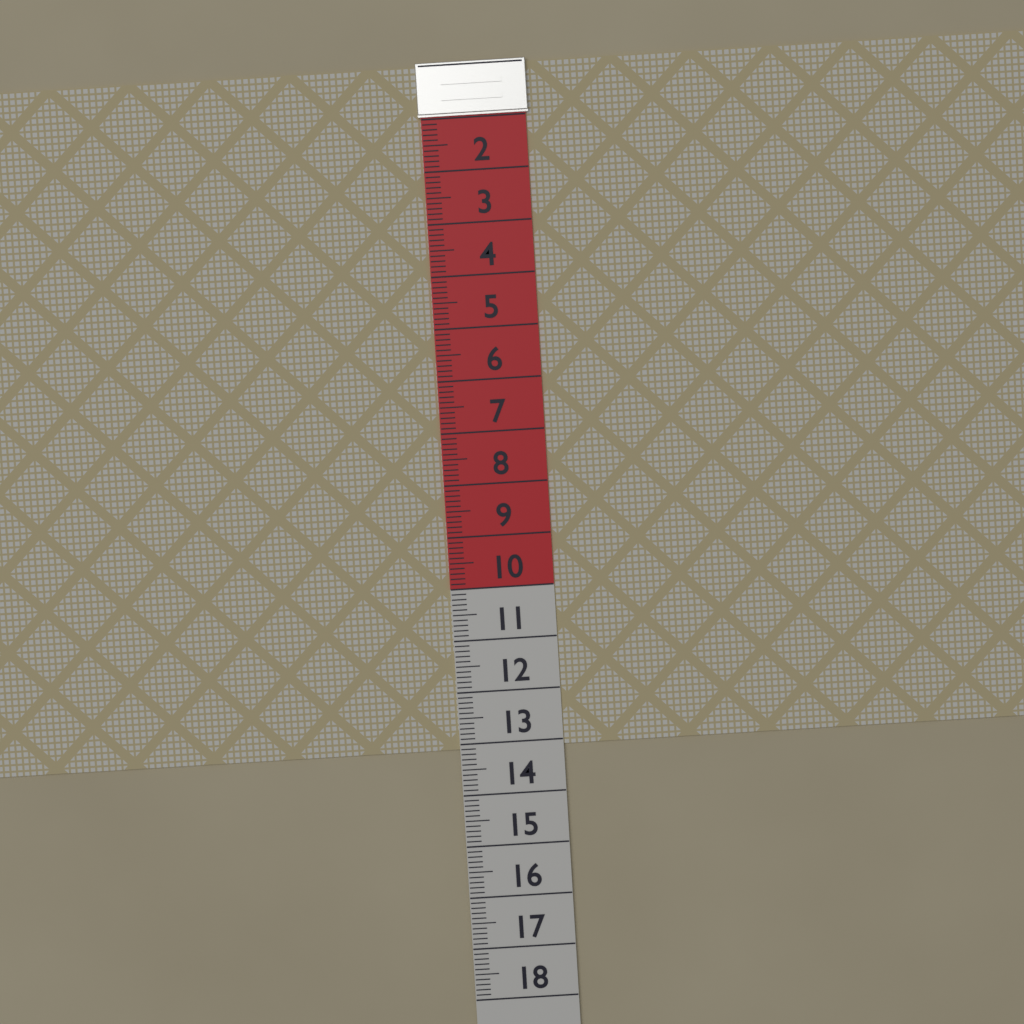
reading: 13.1 (no unit)
